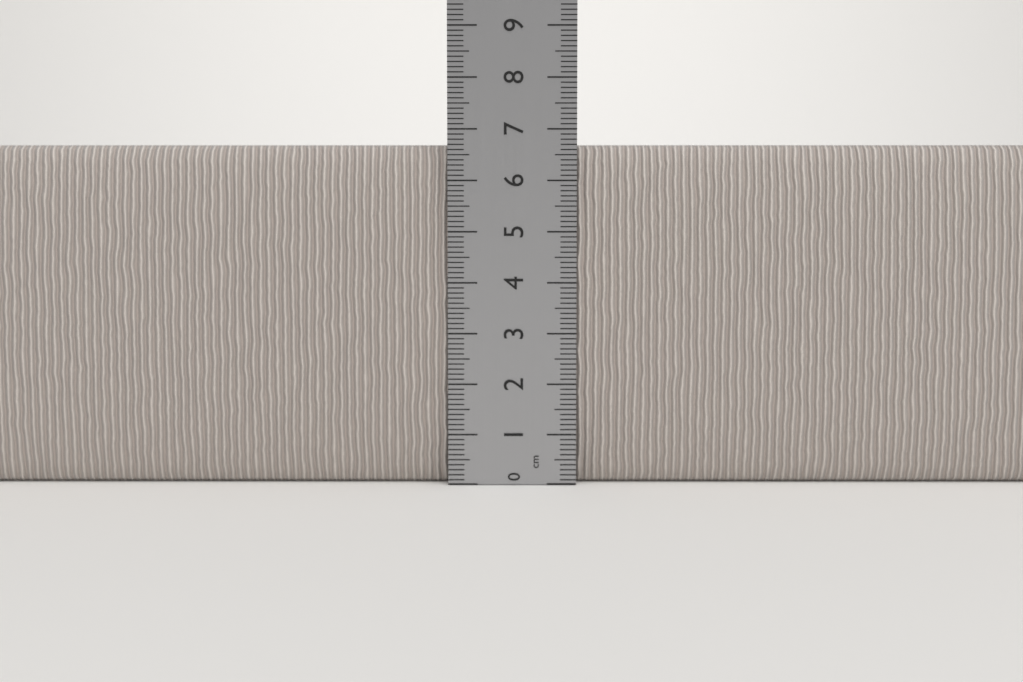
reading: 6.7 cm
